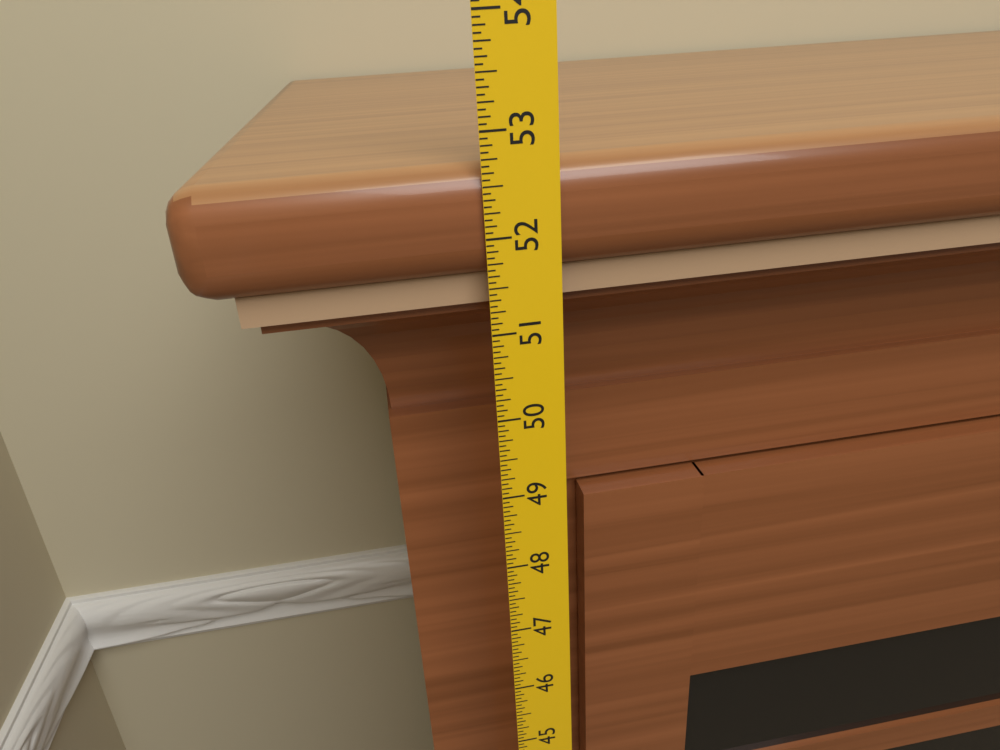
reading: 52.6875 in
